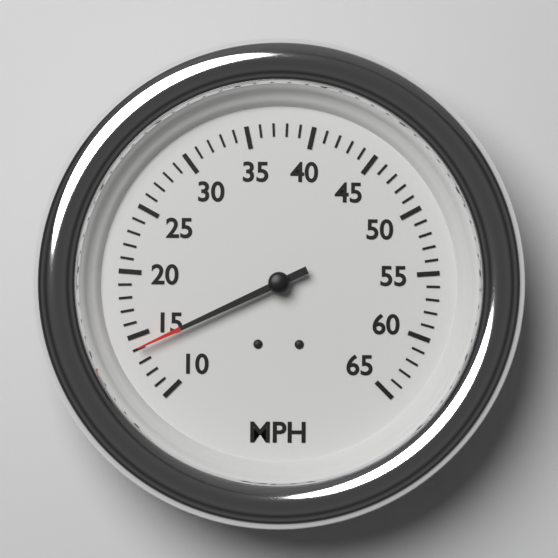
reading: 14 MPH
